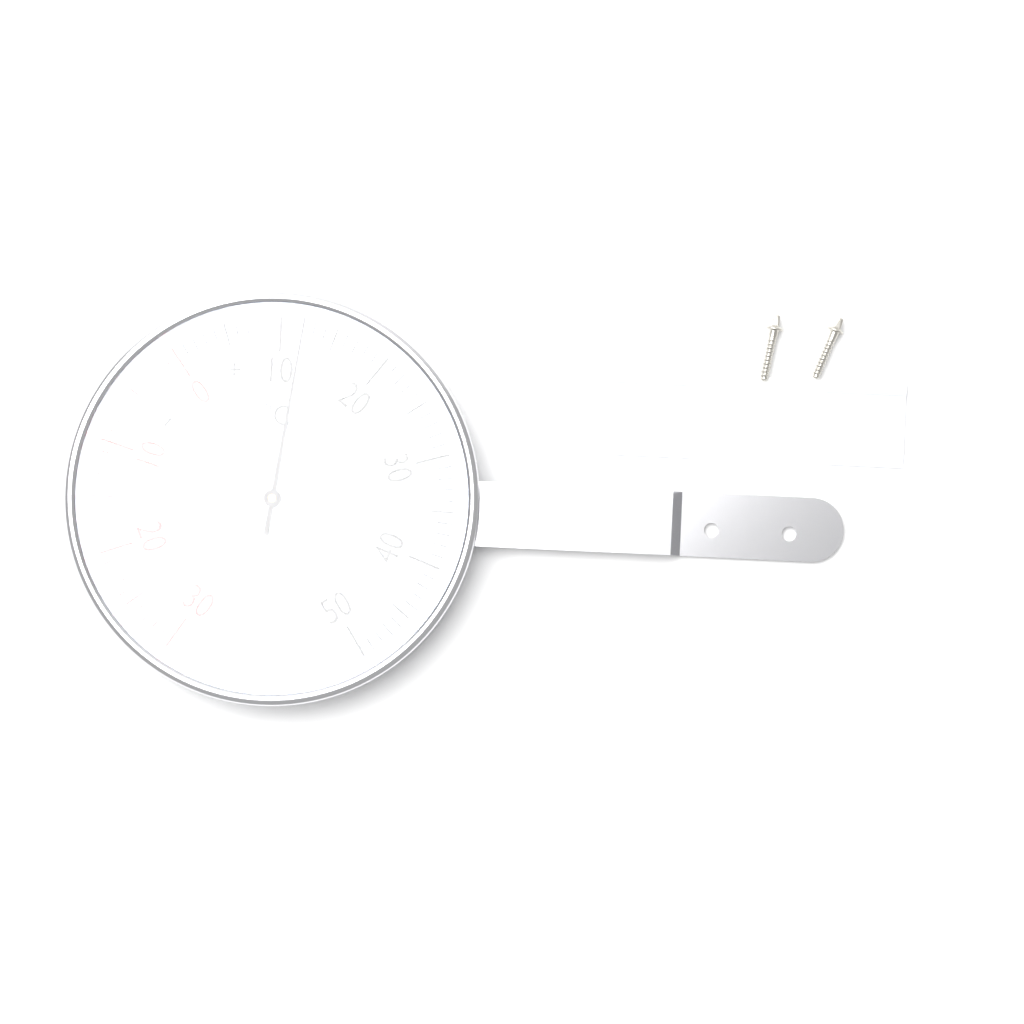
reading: 12 °C
